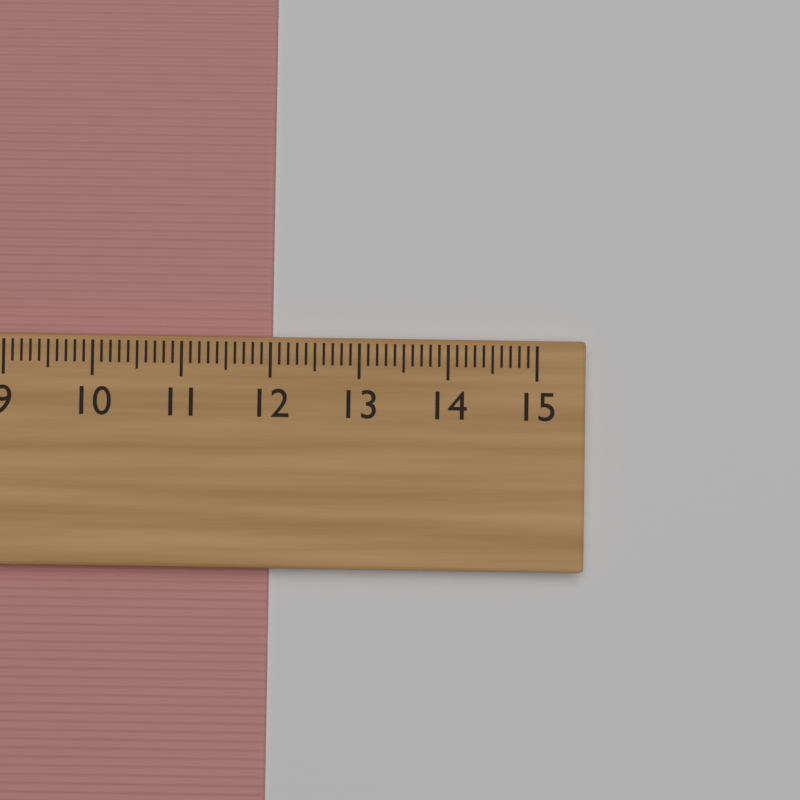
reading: 12.0 cm
